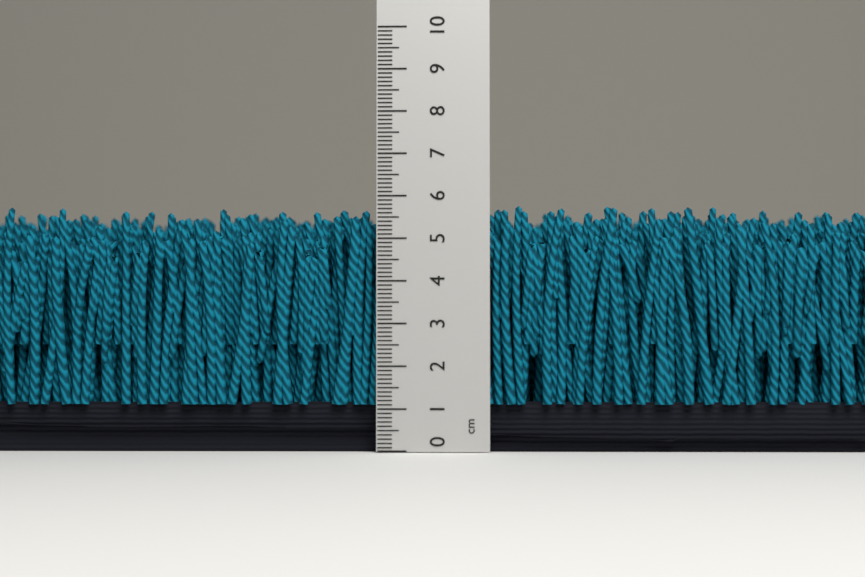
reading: 5.8 cm
